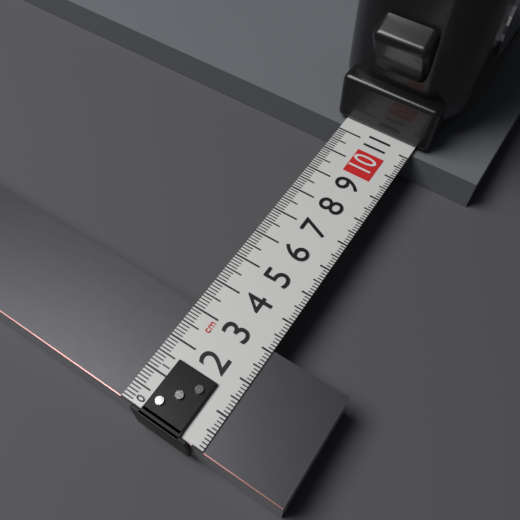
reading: 3.1 cm
